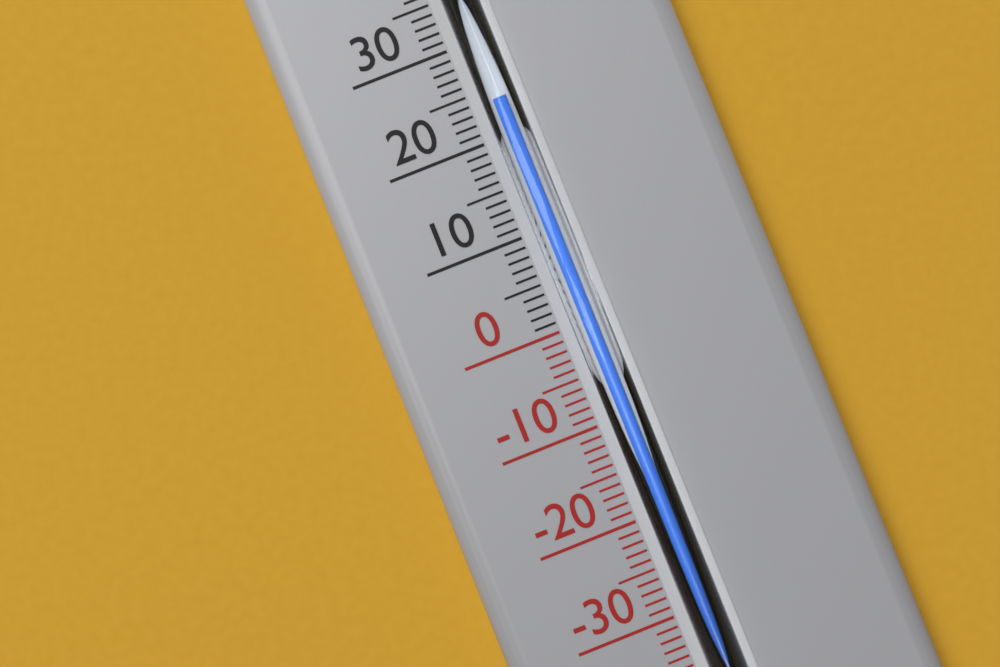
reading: 23 °C
